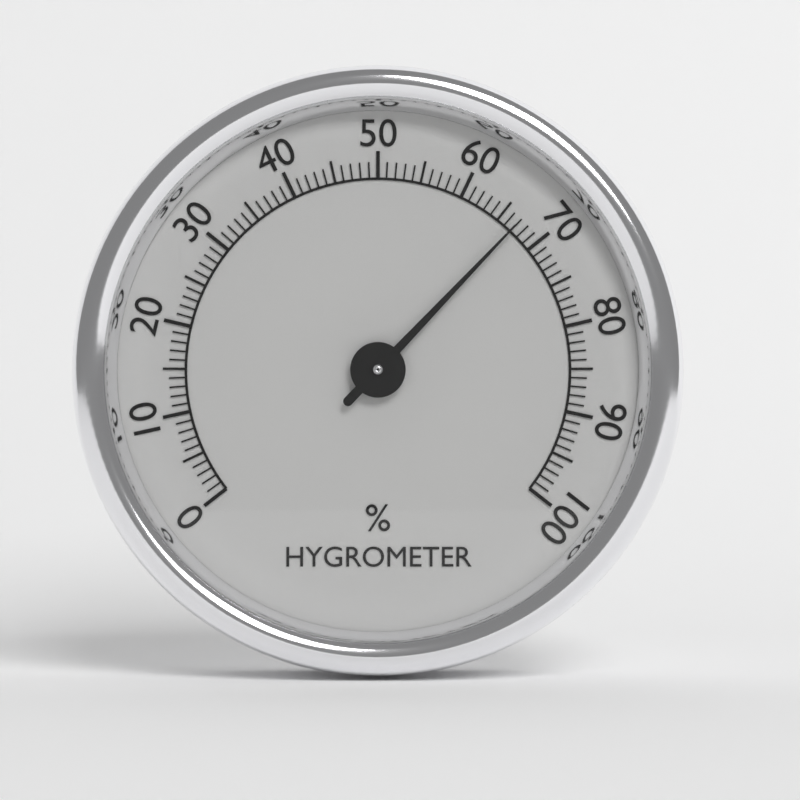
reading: 67 %
